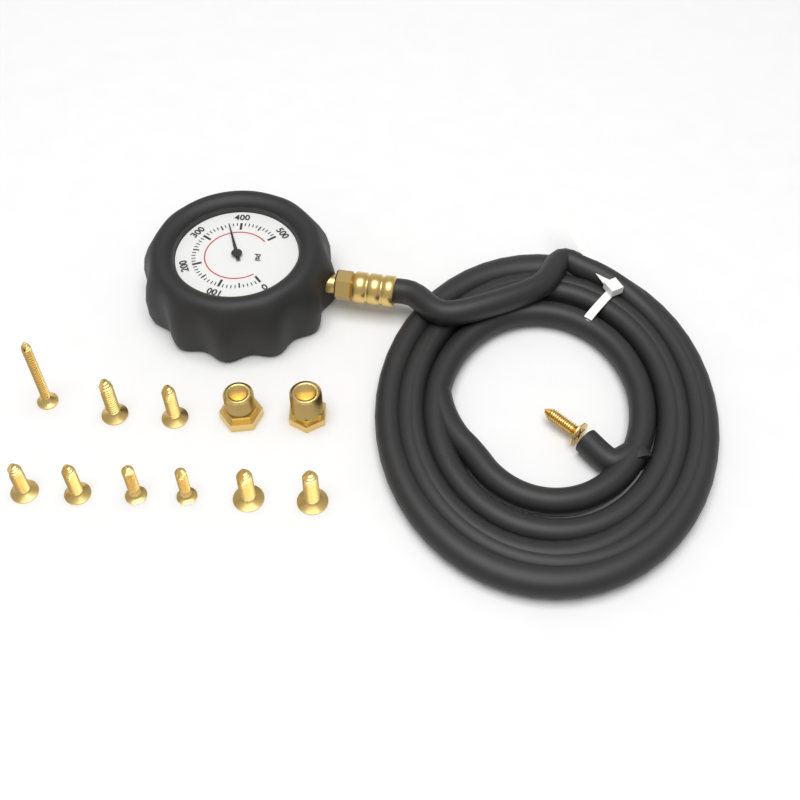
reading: 370 psi
